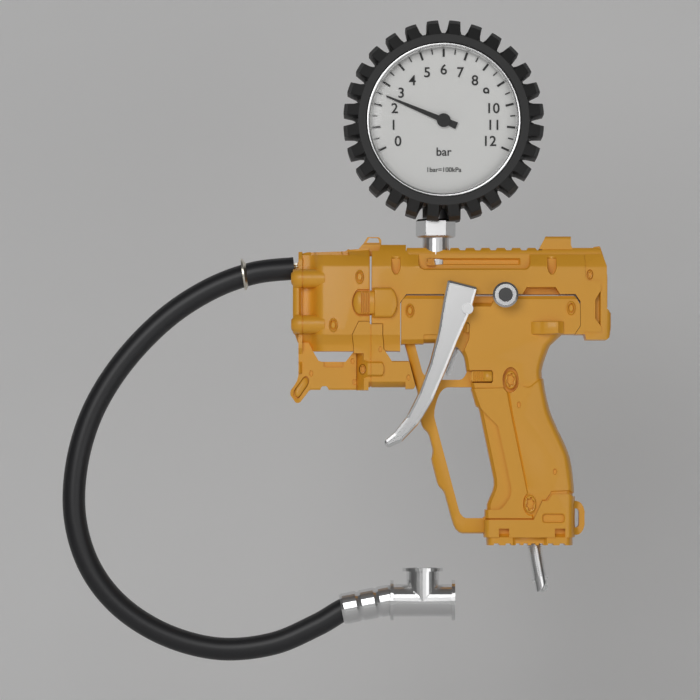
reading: 2.5 bar
